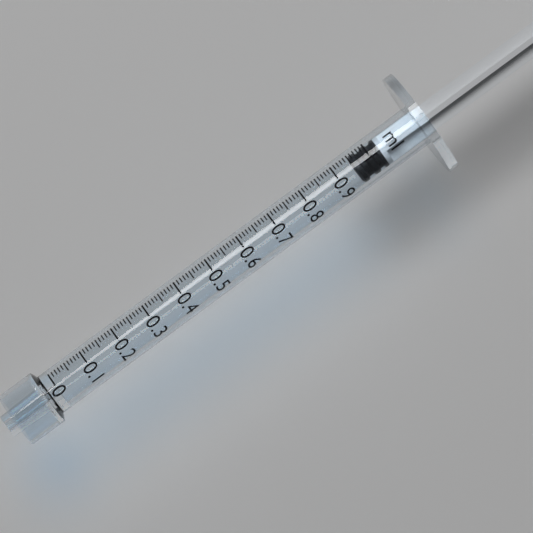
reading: 0.95 ml
